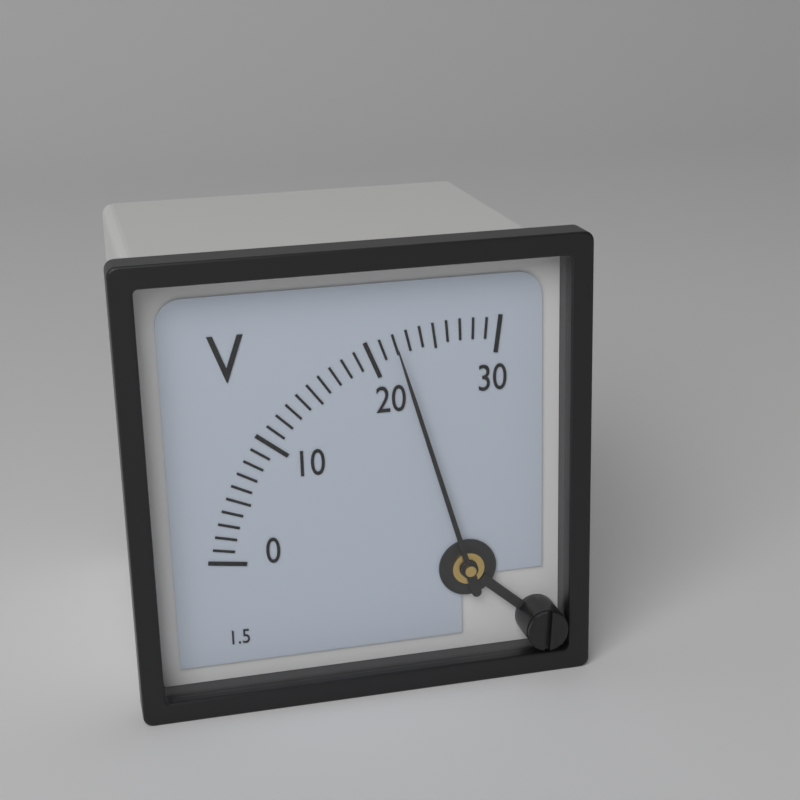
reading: 22 V
